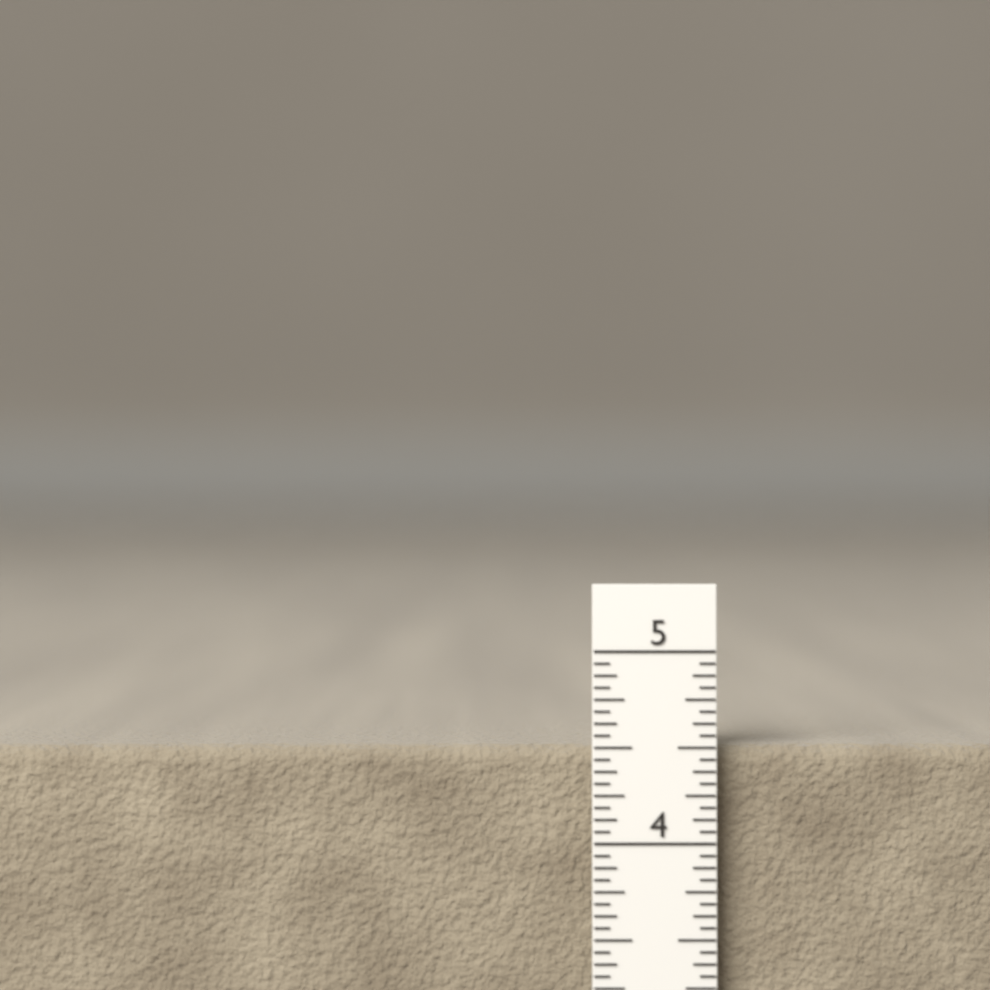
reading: 4.5000 in
